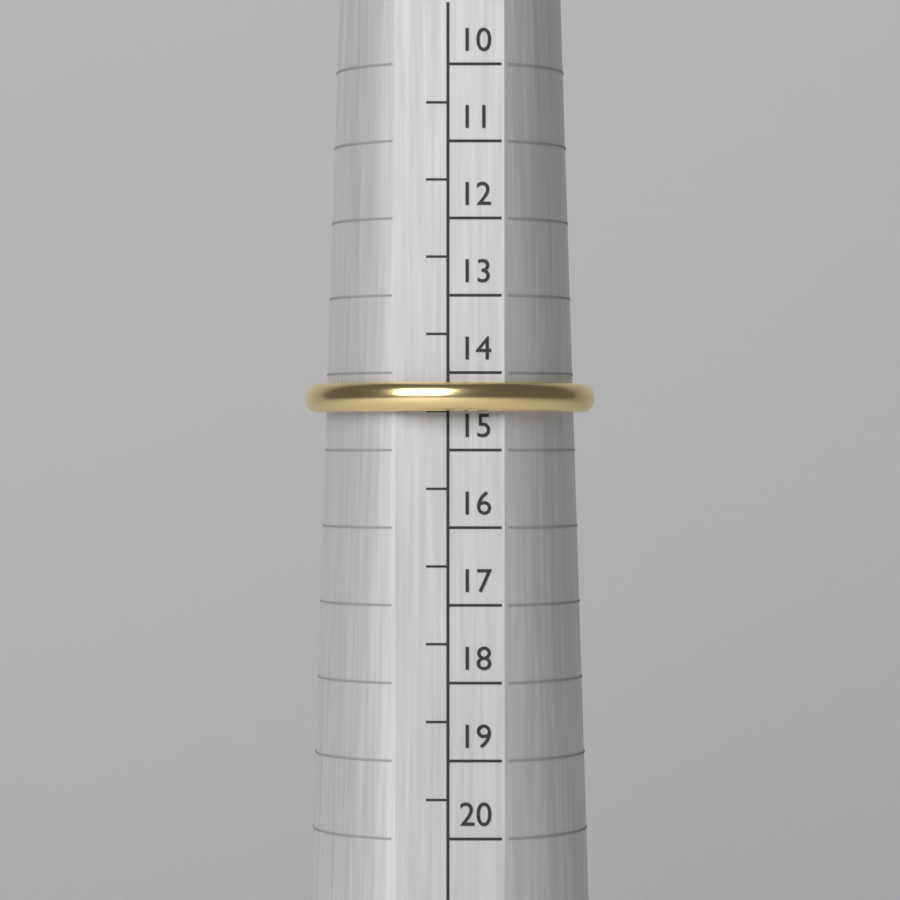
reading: 14.5 (no unit)
